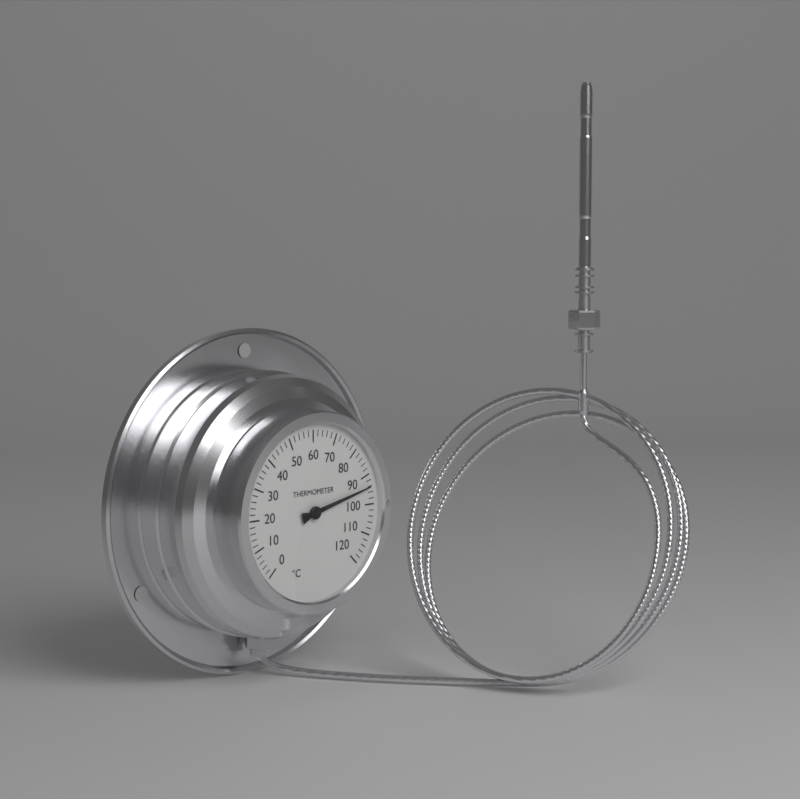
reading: 94 °C
